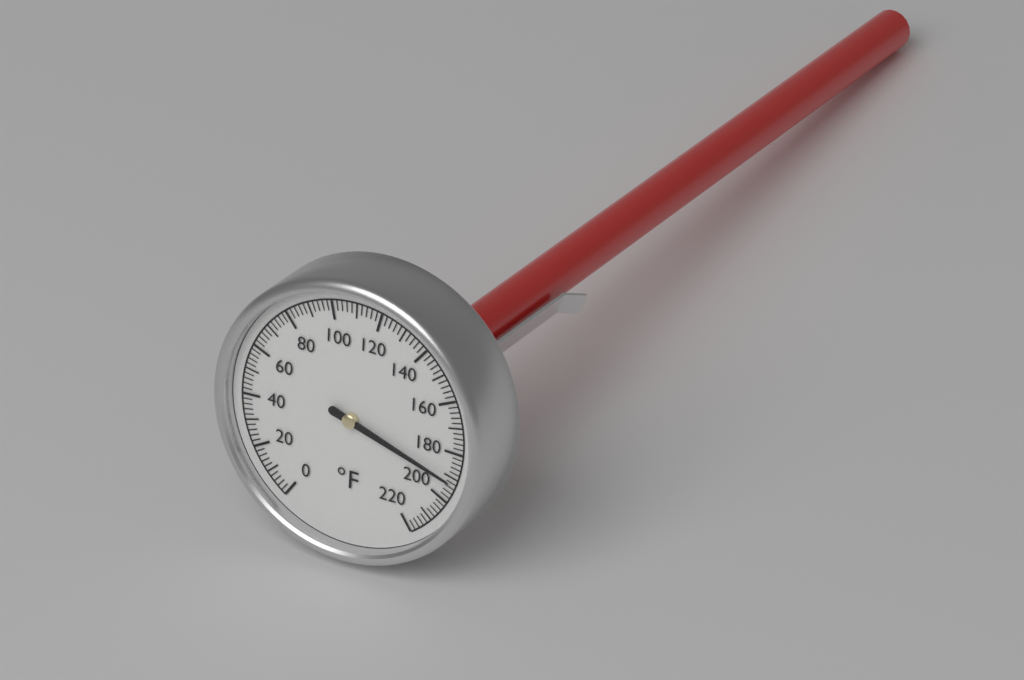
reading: 192 °F
